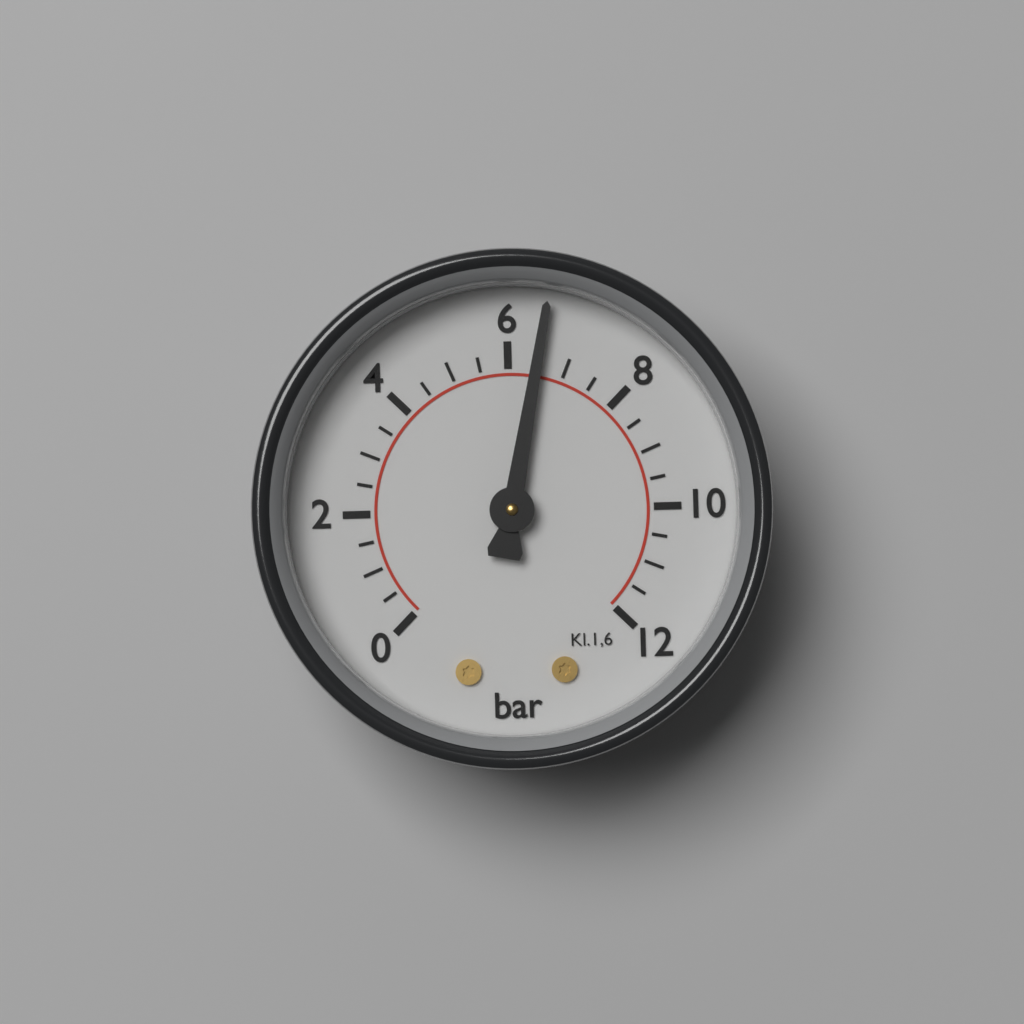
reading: 6.5 bar
